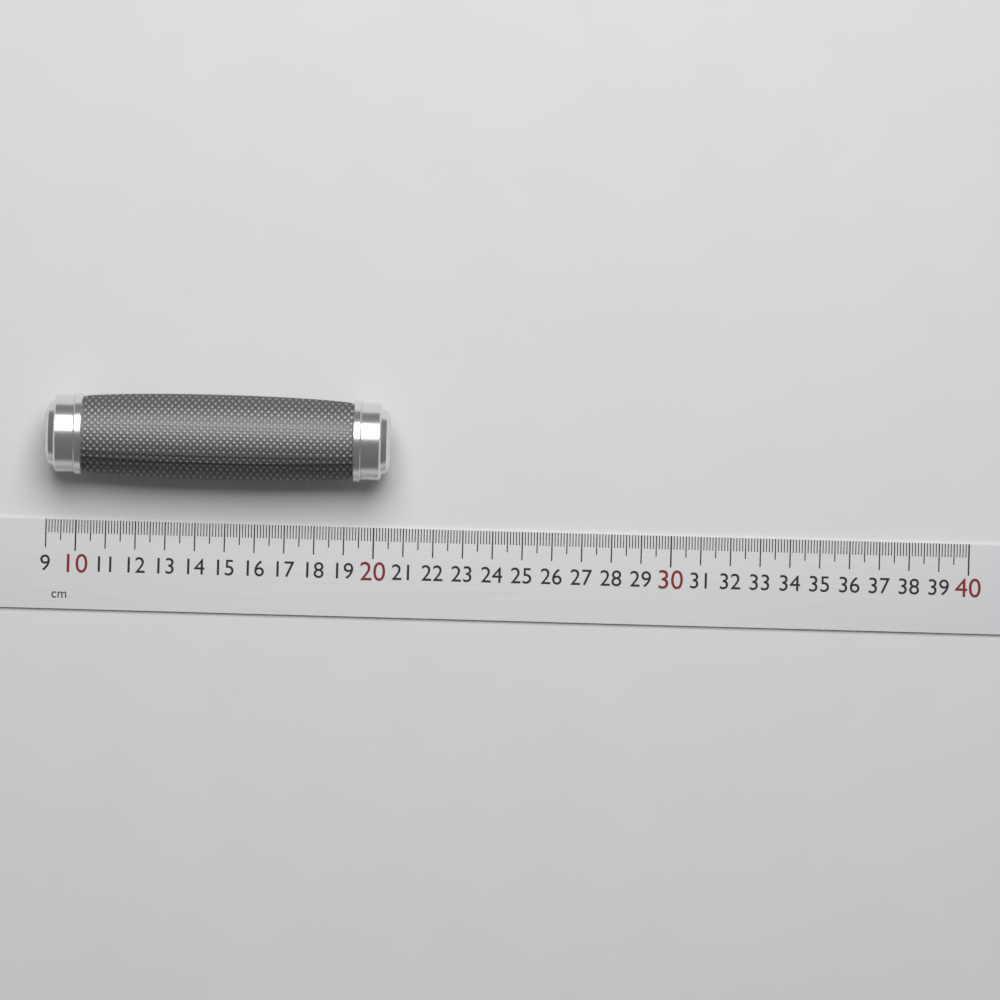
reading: 20.5 cm
